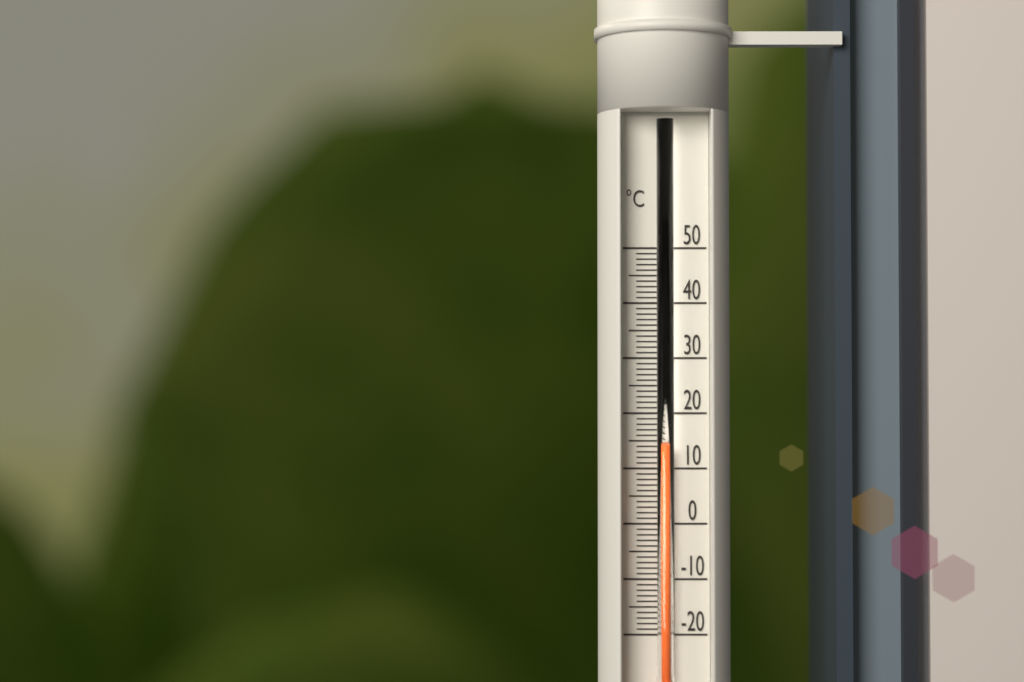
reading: 14 °C
